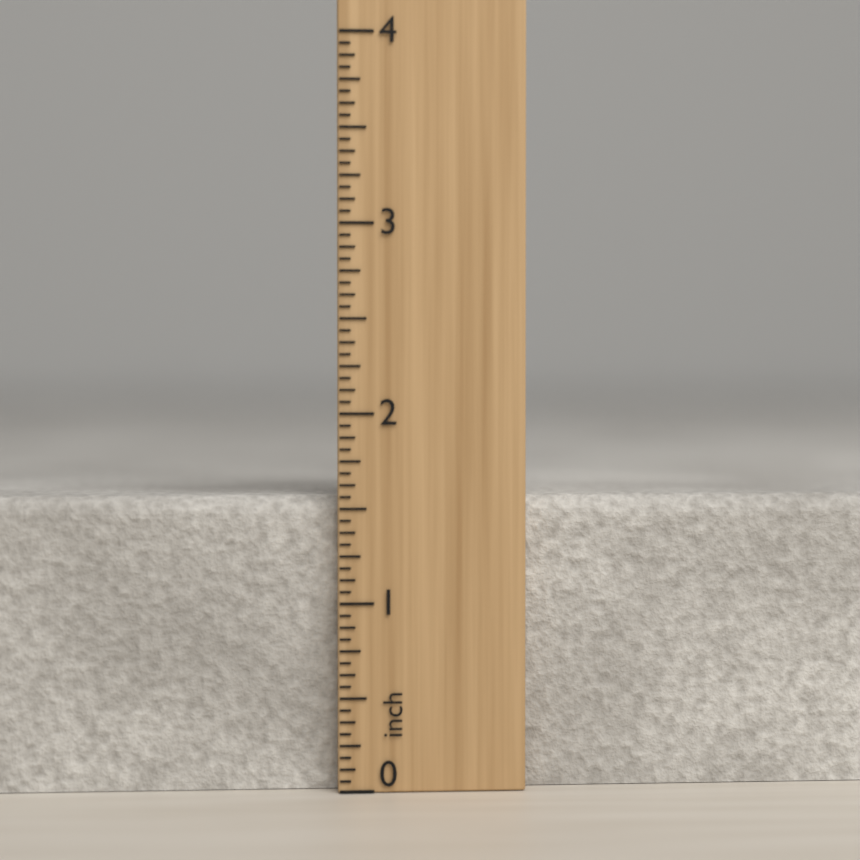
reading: 1.5625 inch
